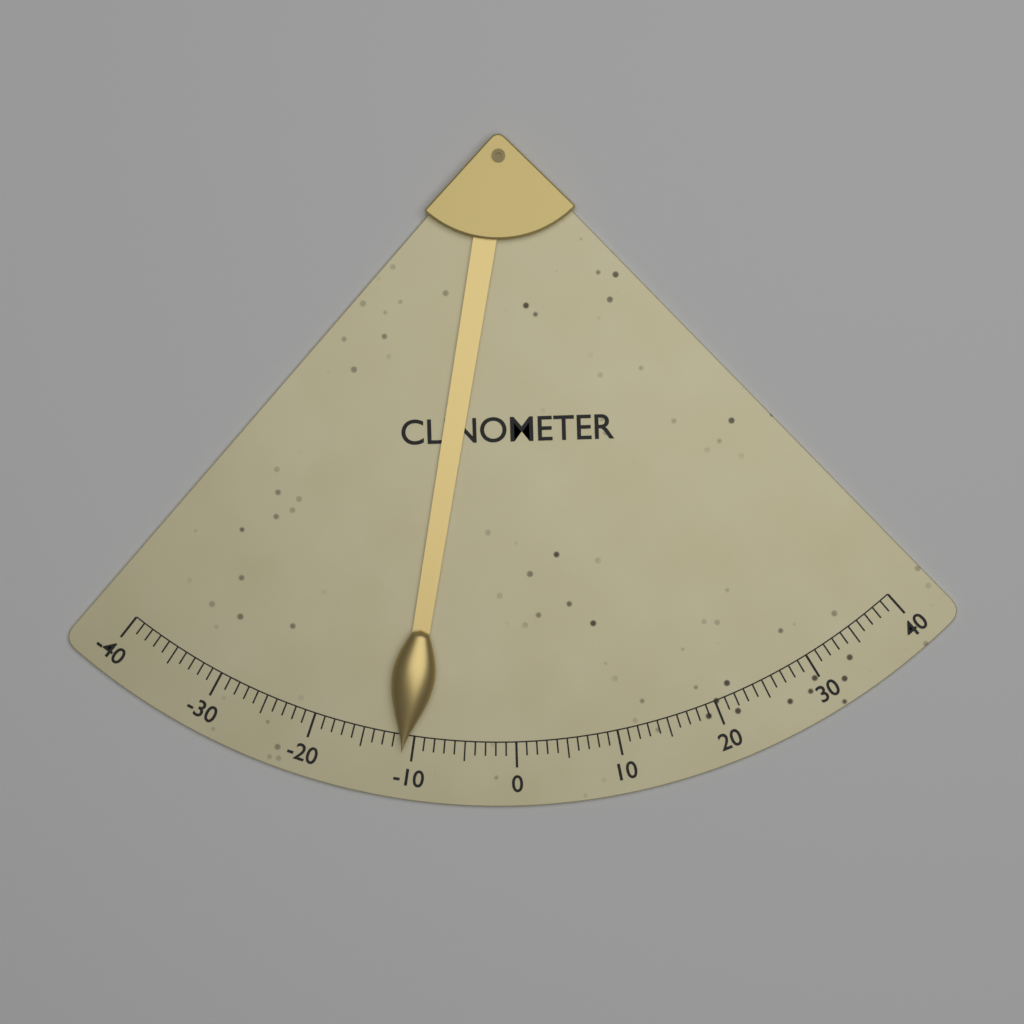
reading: -11 (no unit)
